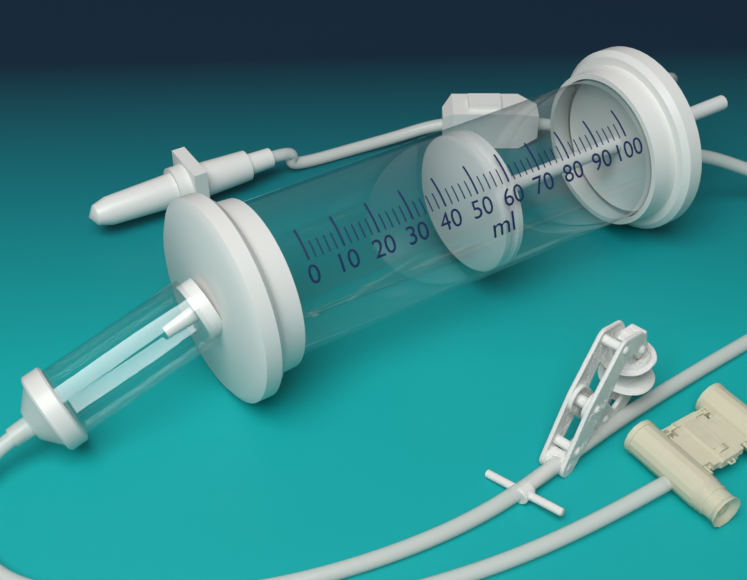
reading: 56 ml
